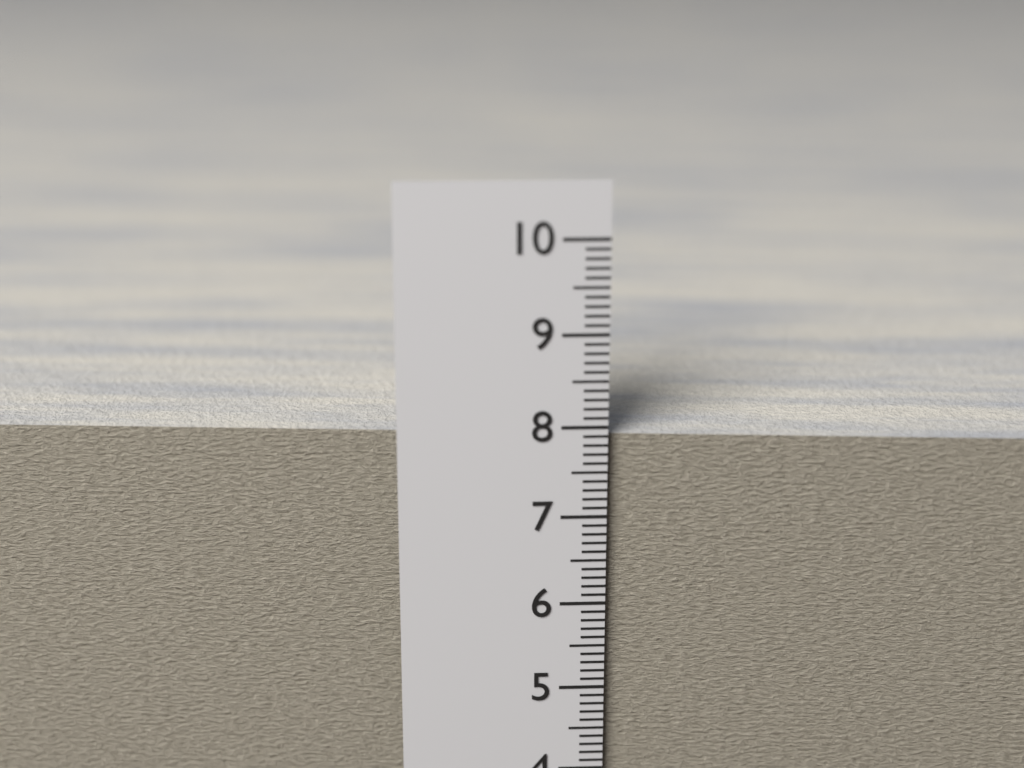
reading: 7.9 cm
